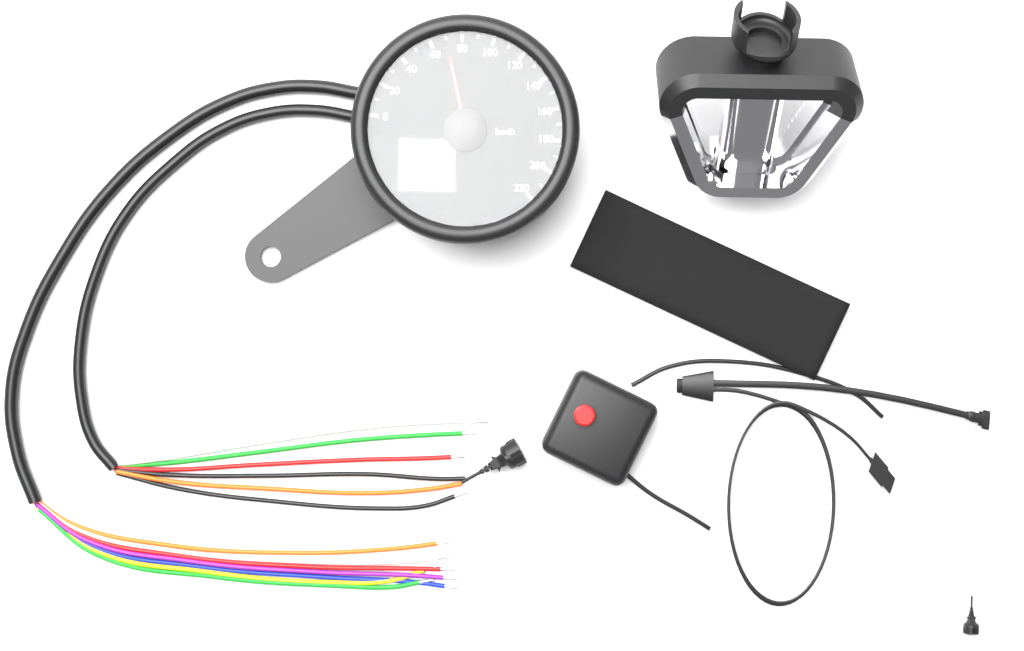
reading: 70 km/h
